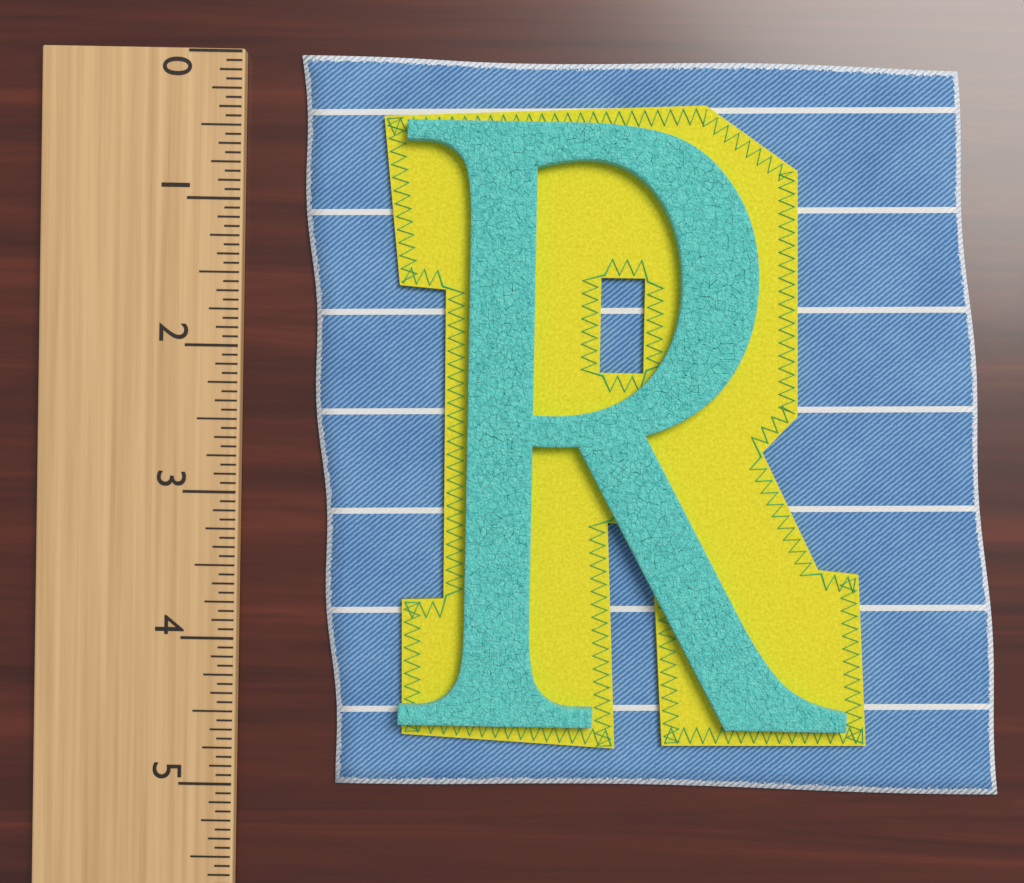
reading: 5.0000 (no unit)
